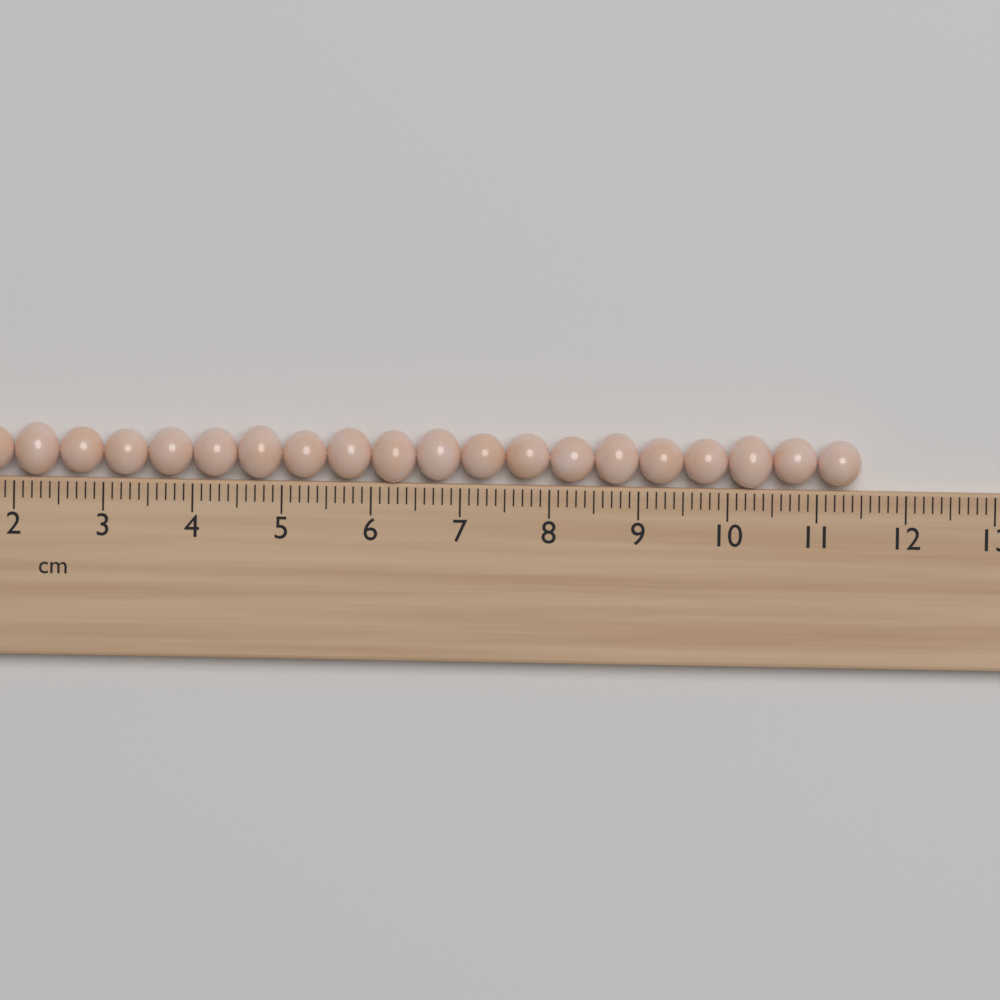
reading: 11.5 cm
